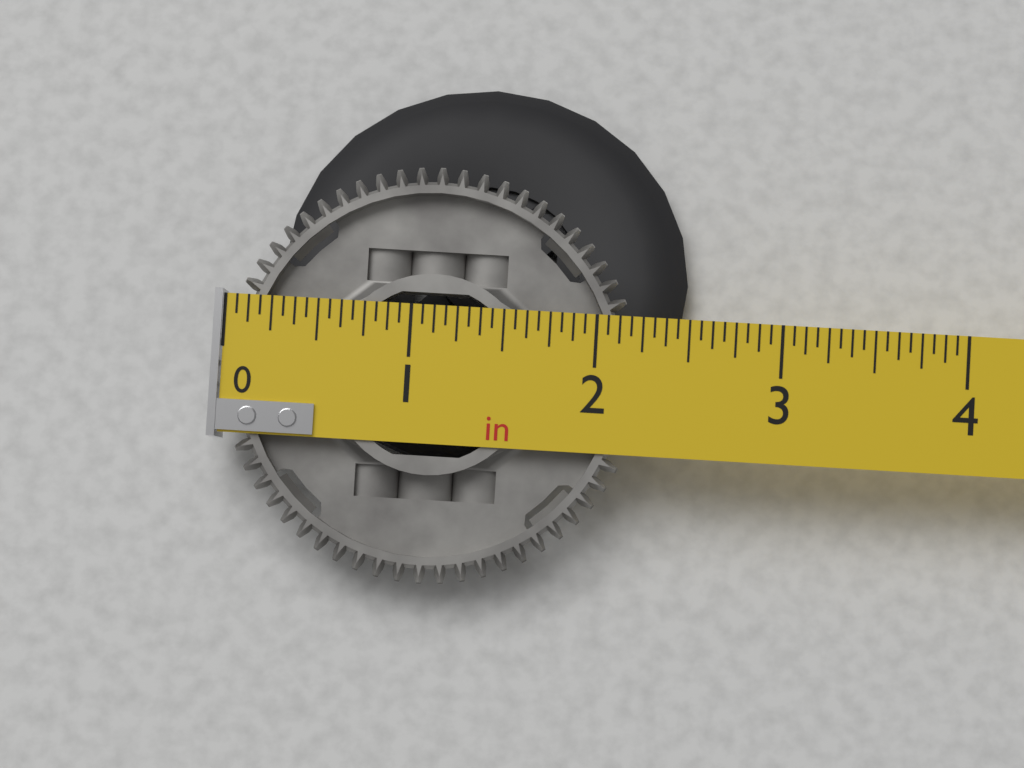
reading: 2.2500 in
